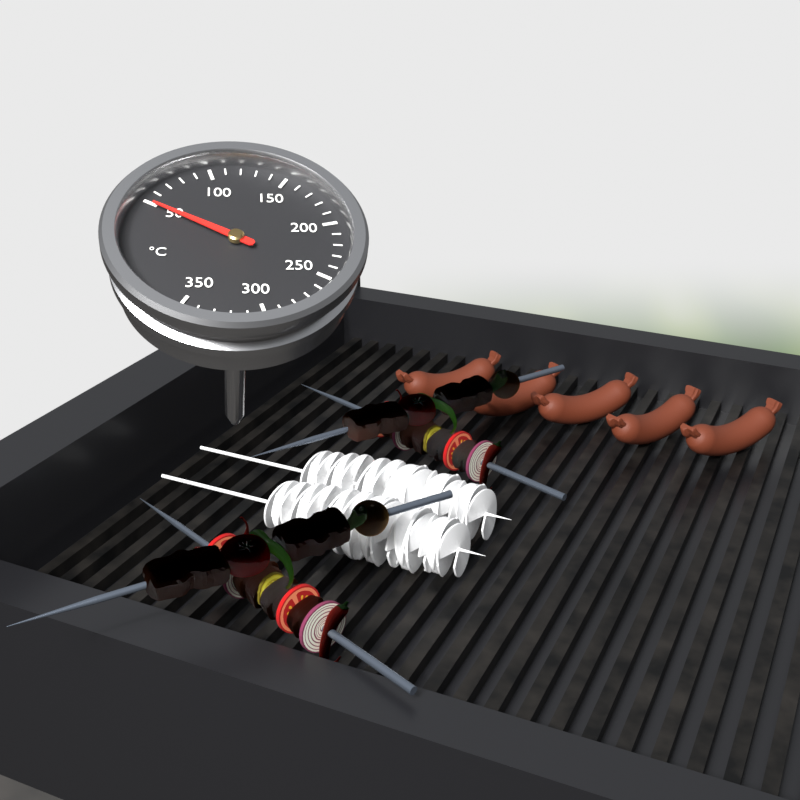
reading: 50 °C
